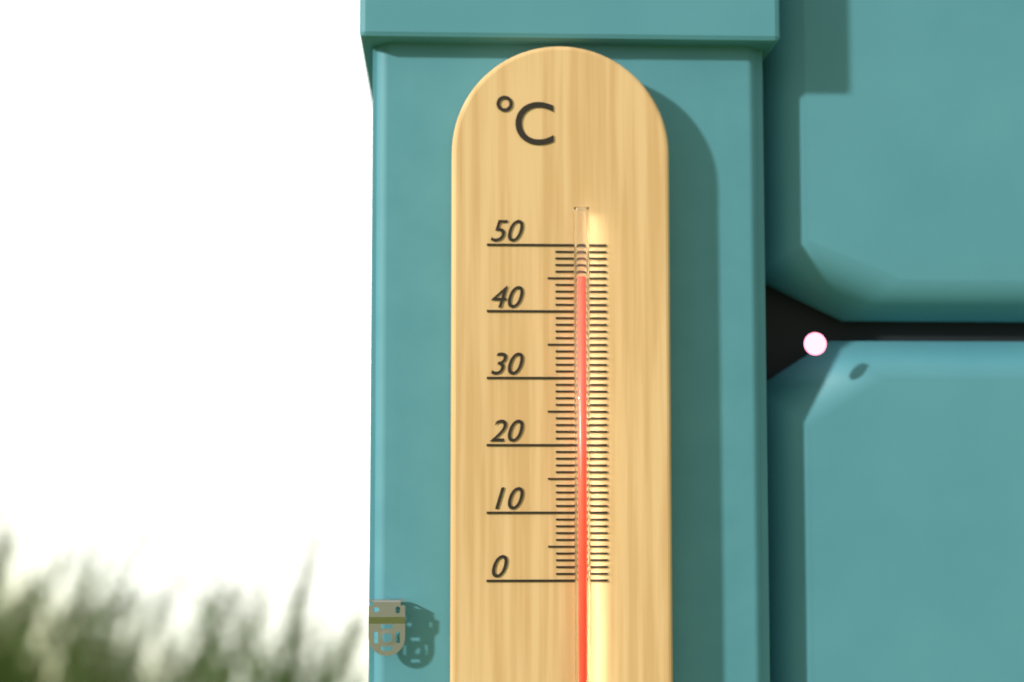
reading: 45 °C
